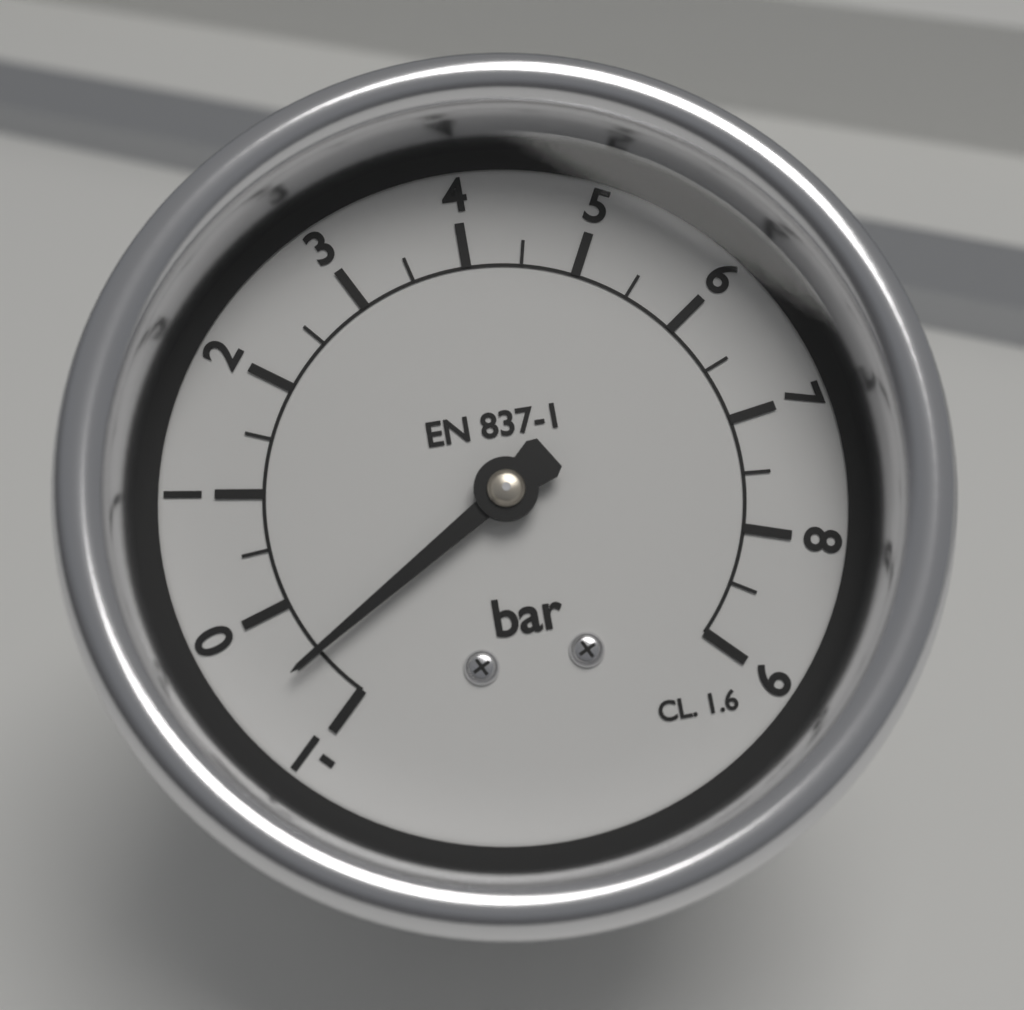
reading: -0.5 bar
